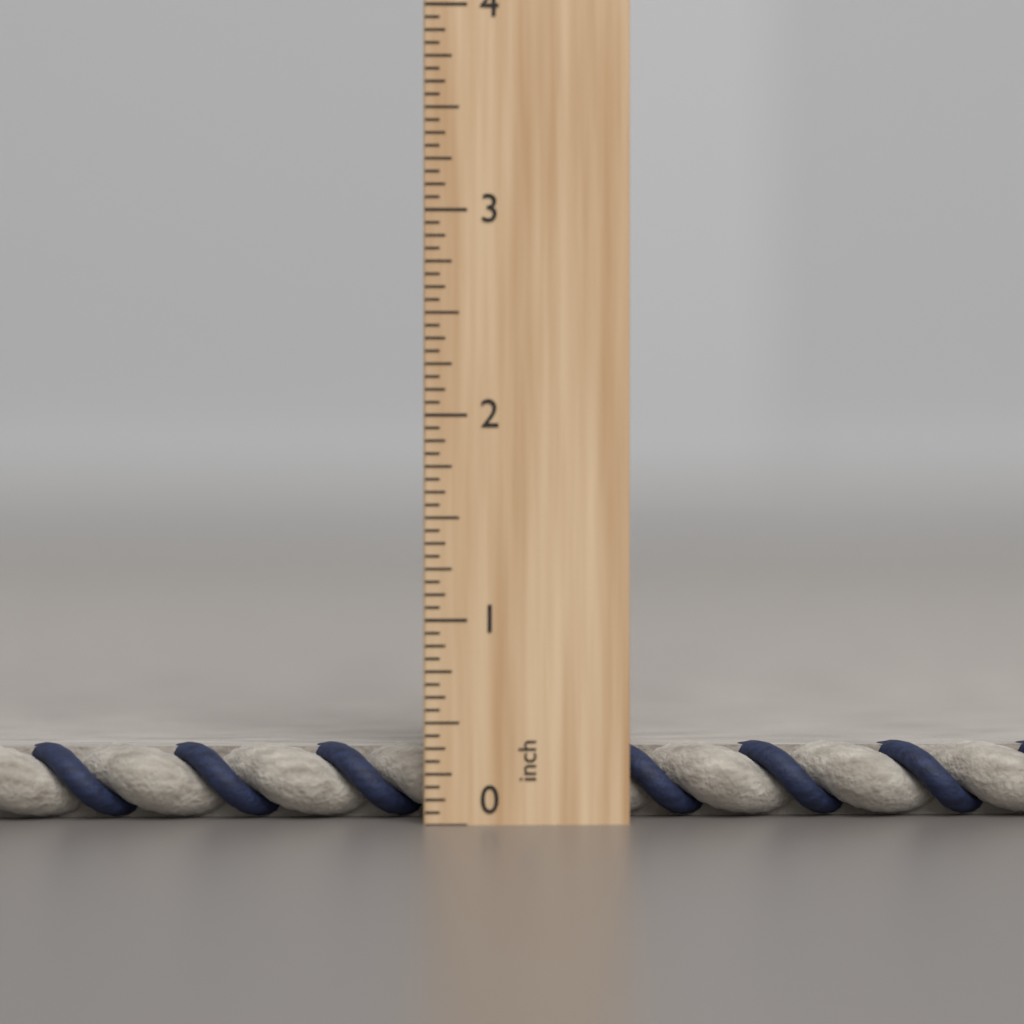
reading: 0.3750 inch
